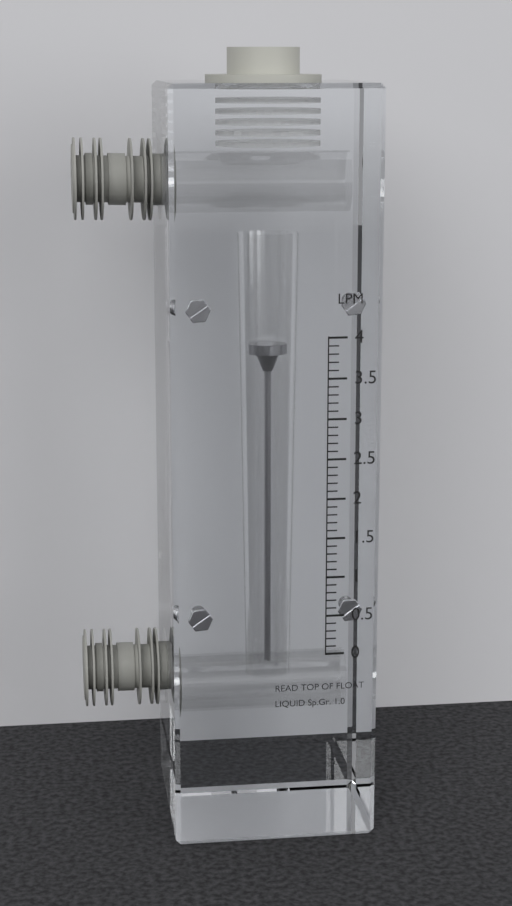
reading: 3.8 LPM
